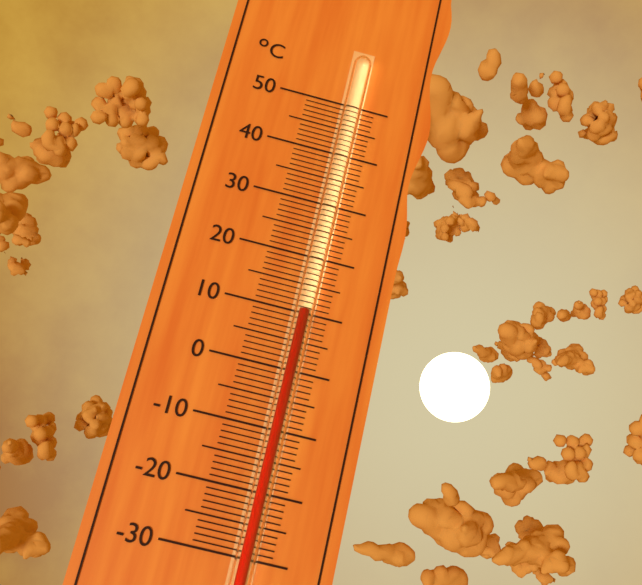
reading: 10 °C
